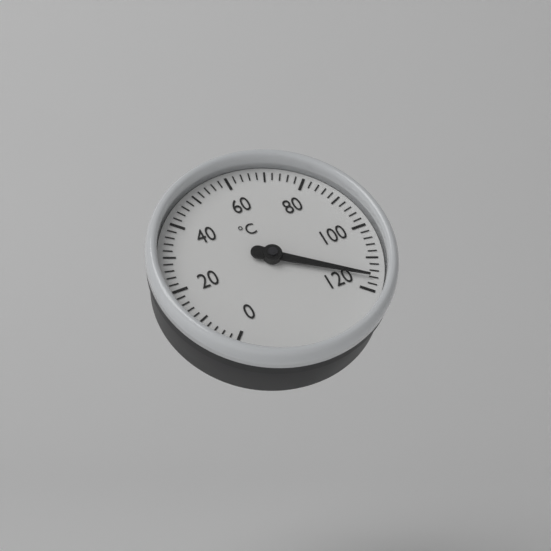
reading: 116 °C
